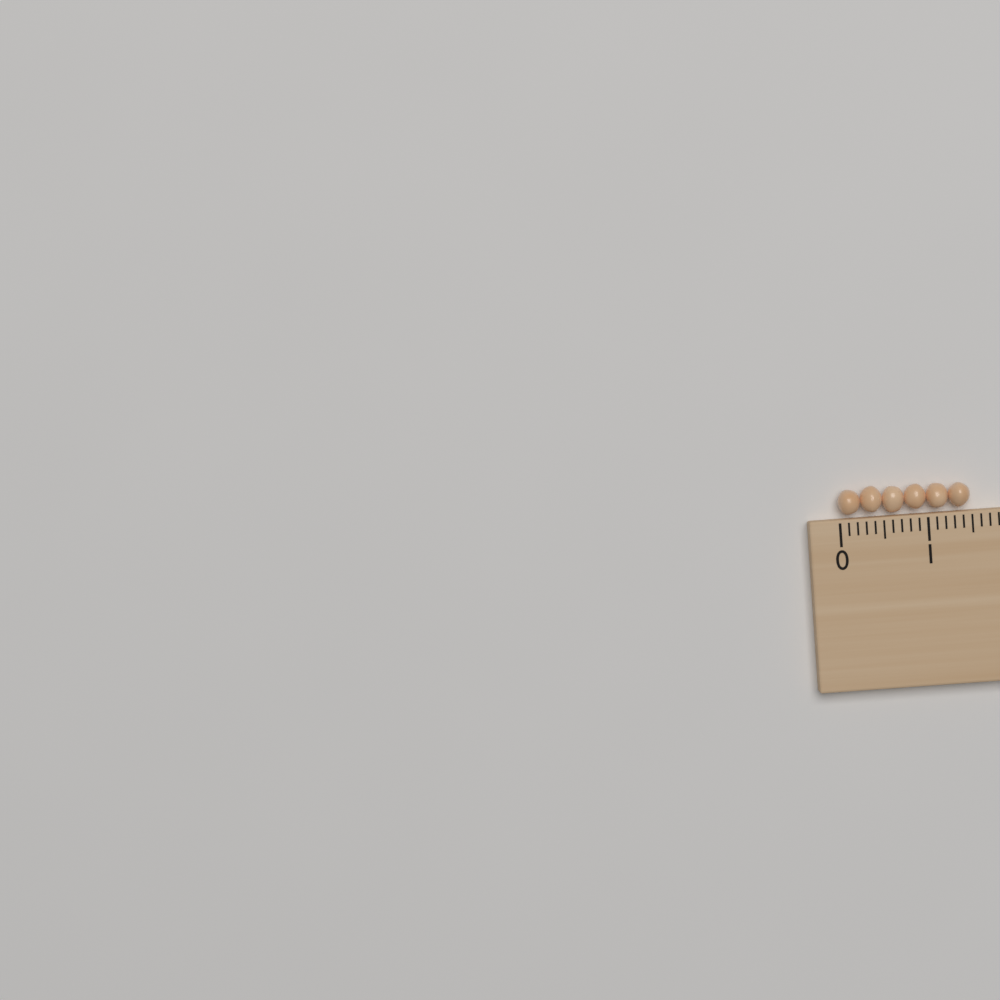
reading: 1.5 (no unit)
